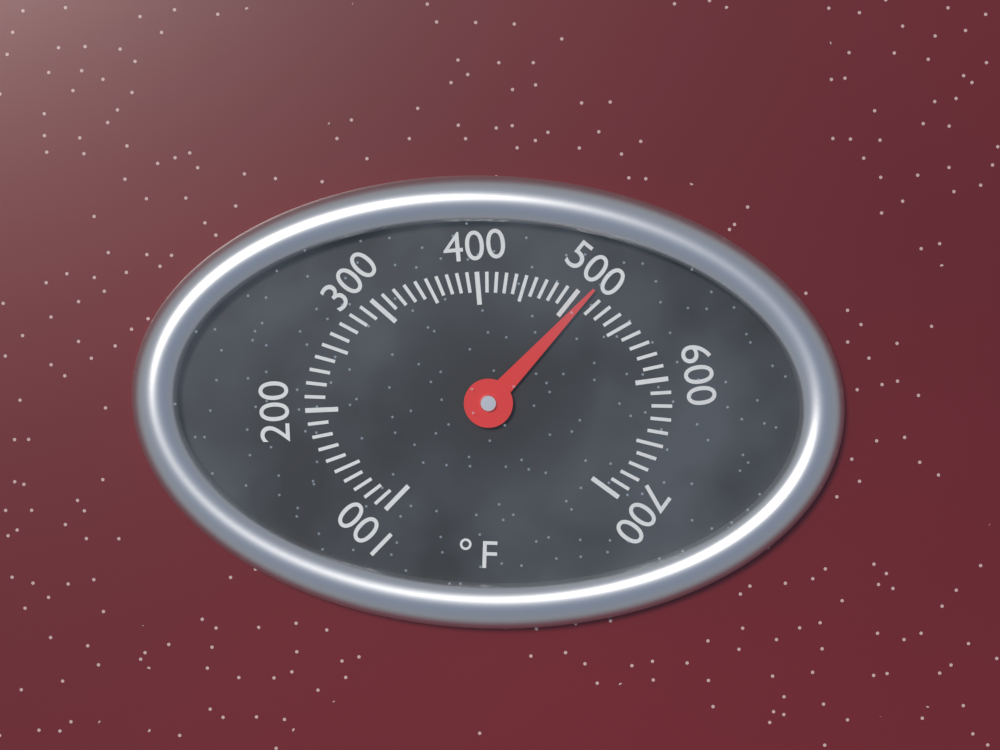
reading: 510 °F
